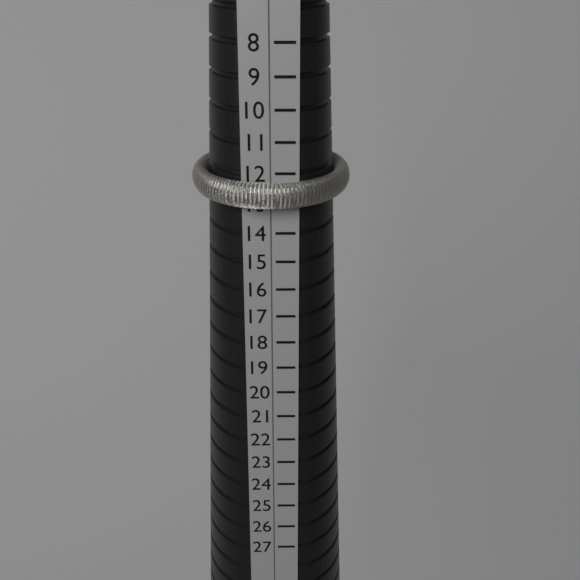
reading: 13 (no unit)
